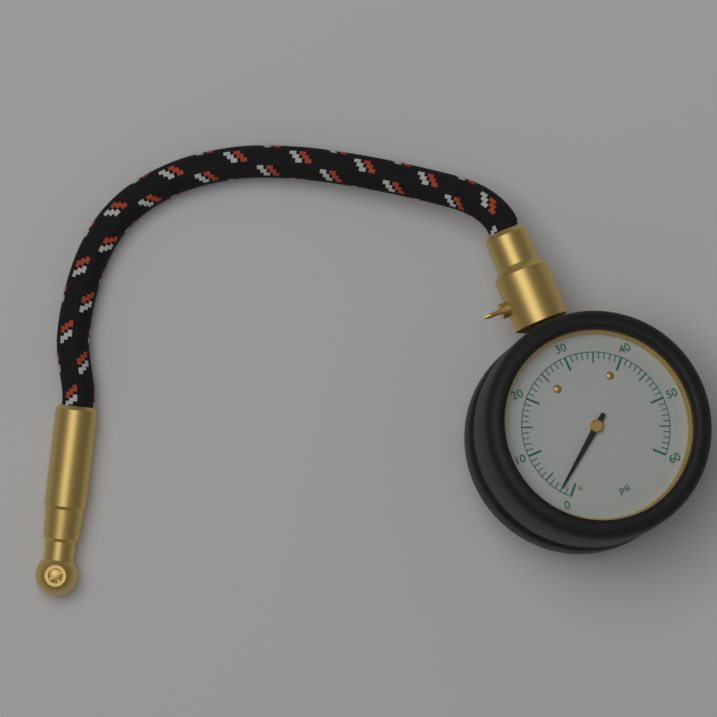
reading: 2 psi
